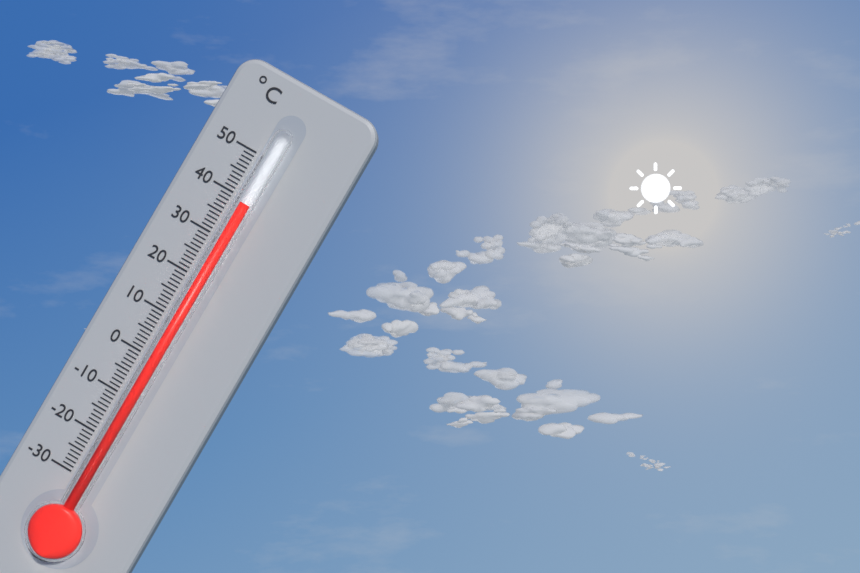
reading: 39 °C
